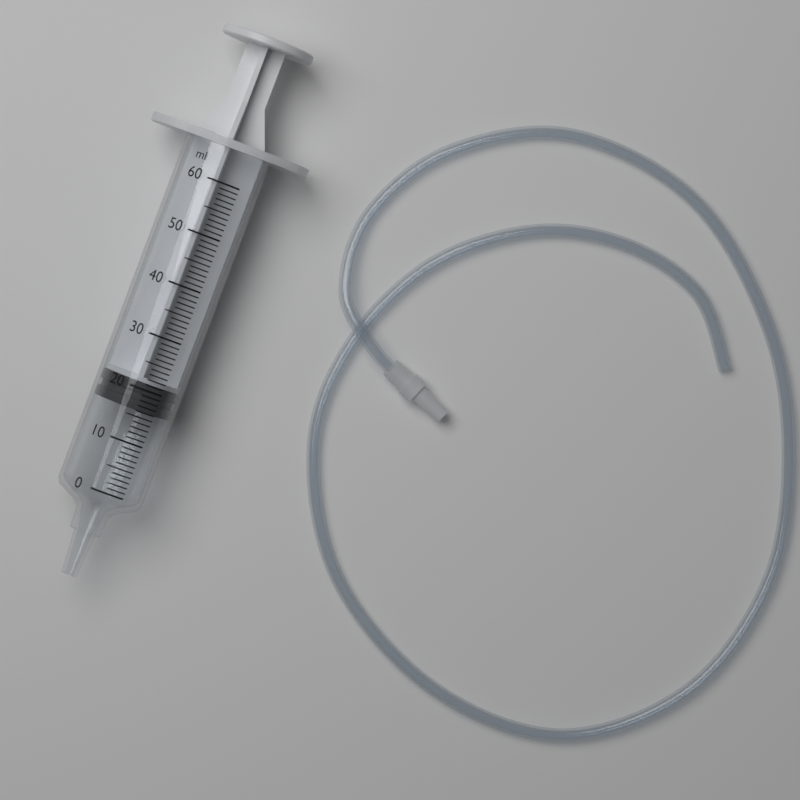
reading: 16 ml
